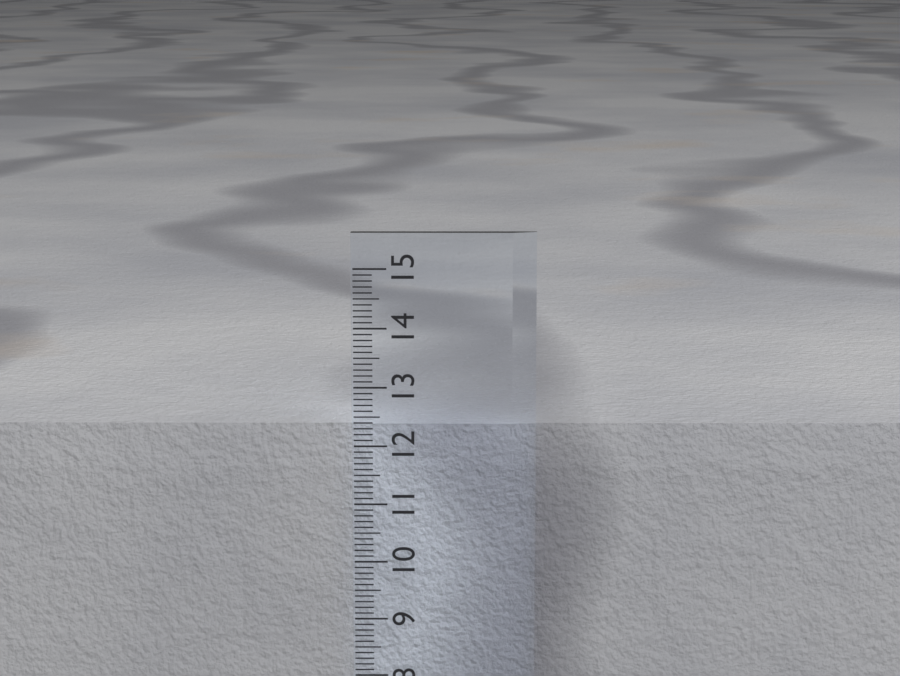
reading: 12.3 cm
